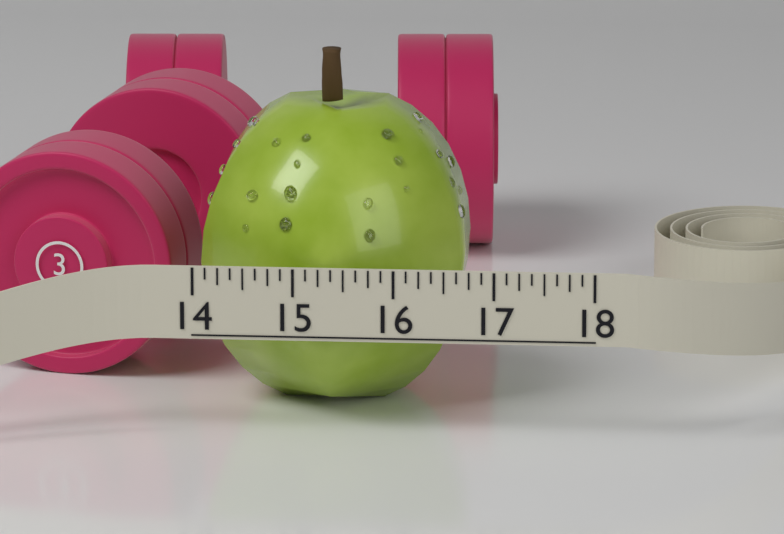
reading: 16.625 (no unit)
